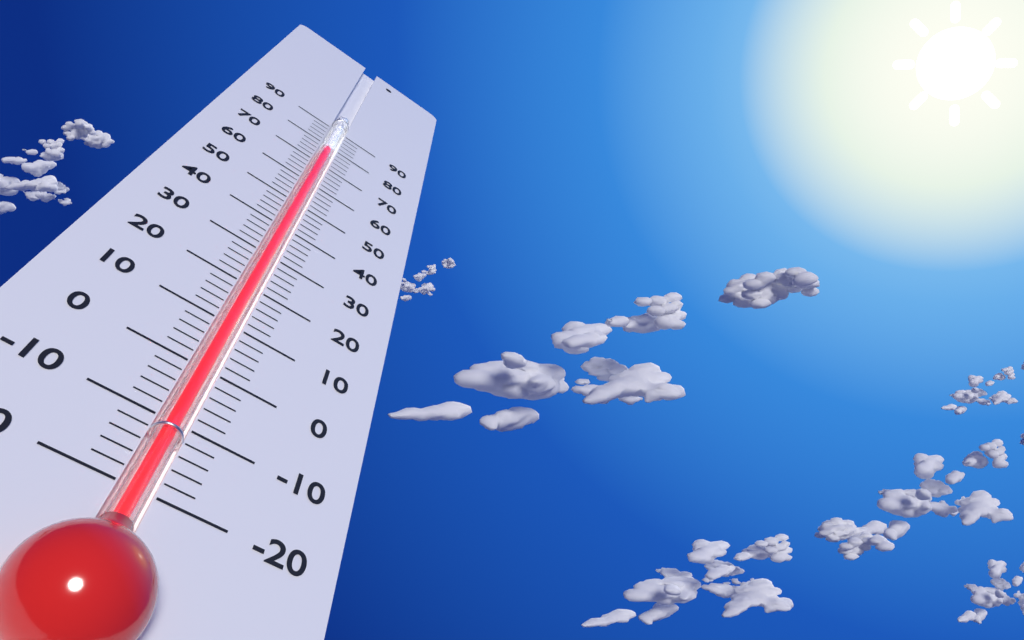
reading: 78 (no unit)
